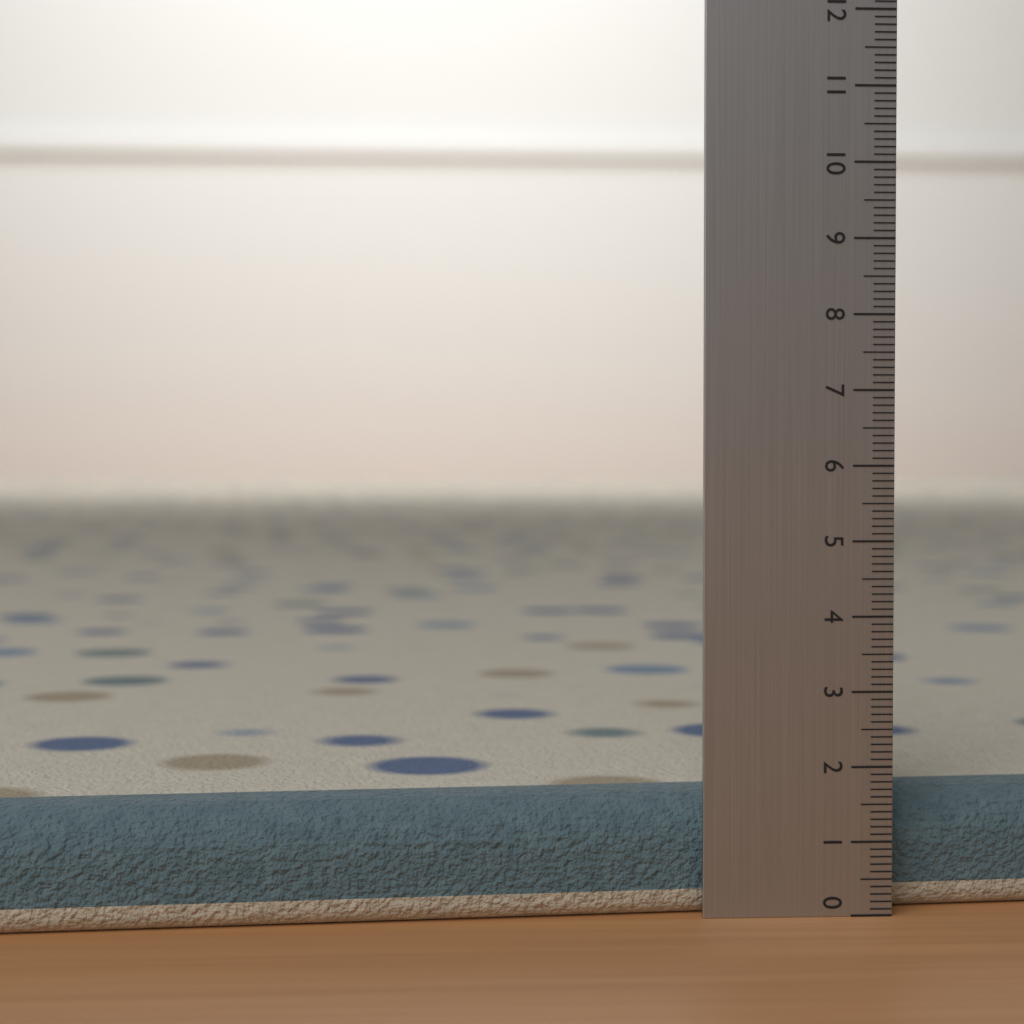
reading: 1.6 (no unit)
